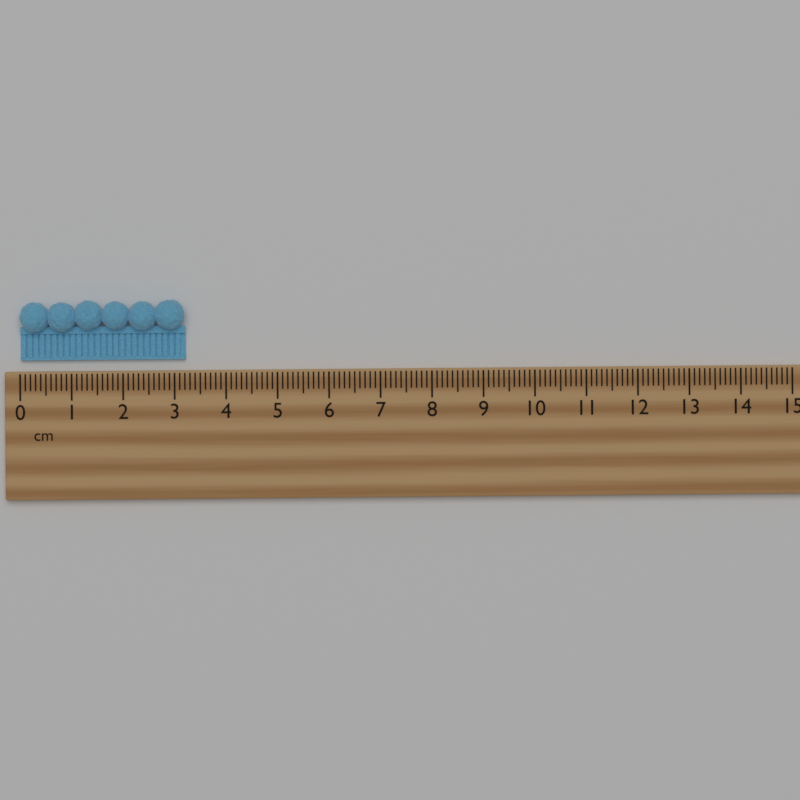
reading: 3.2 cm
